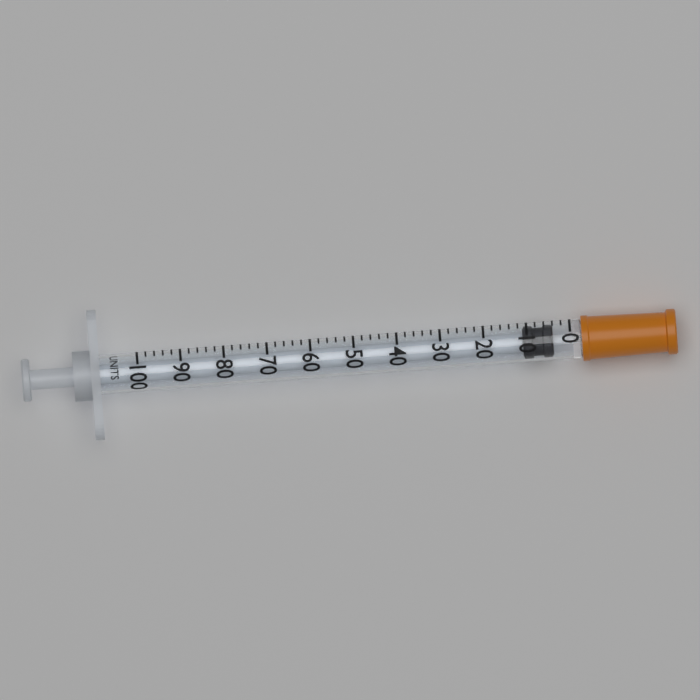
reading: 4 units
